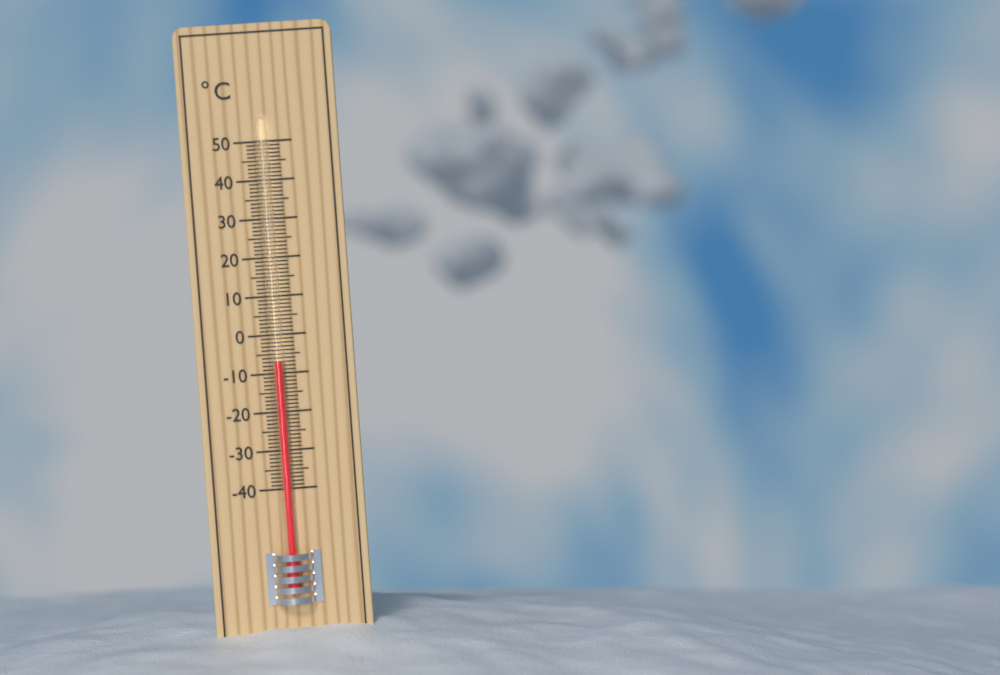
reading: -7 °C
